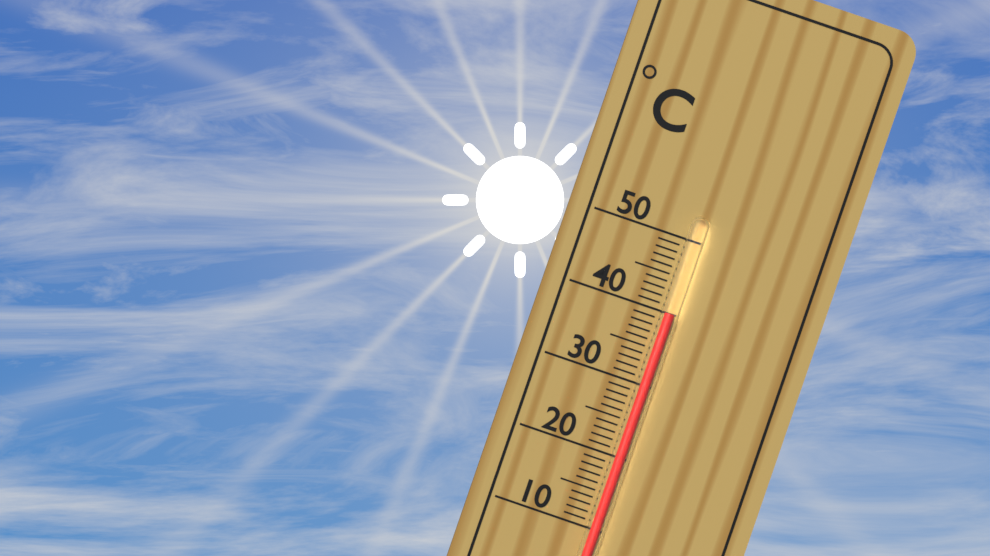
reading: 40 °C
